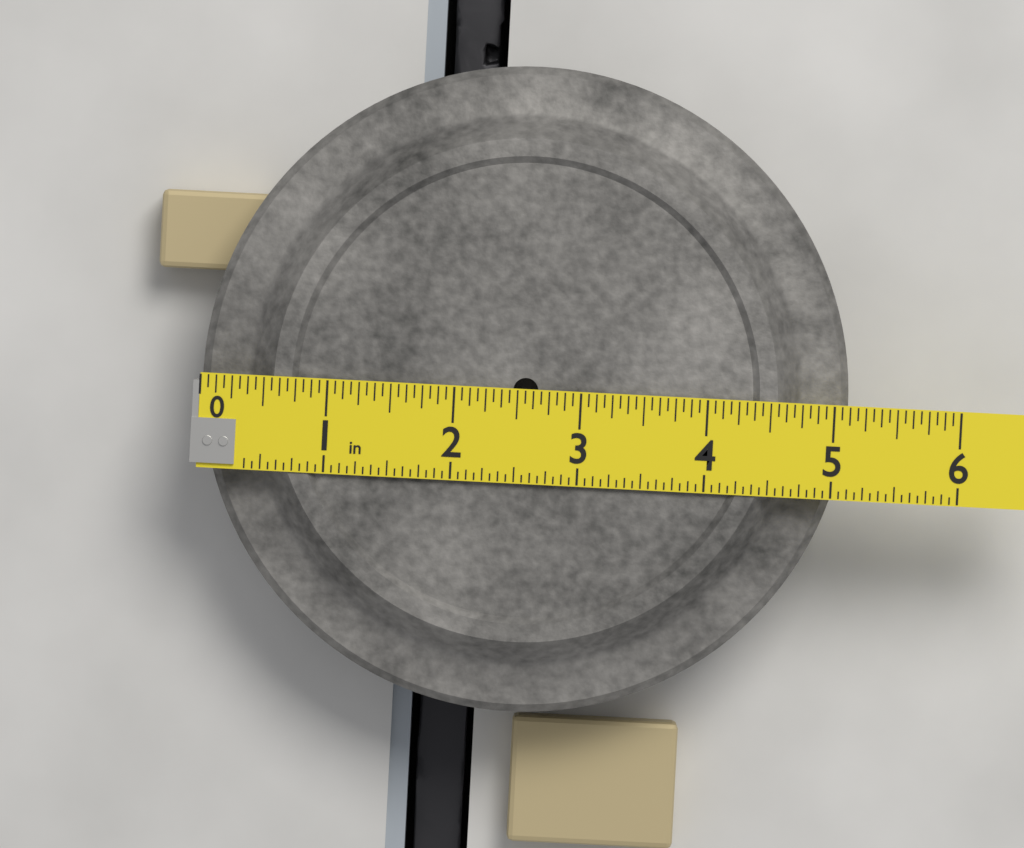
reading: 5.1250 in
